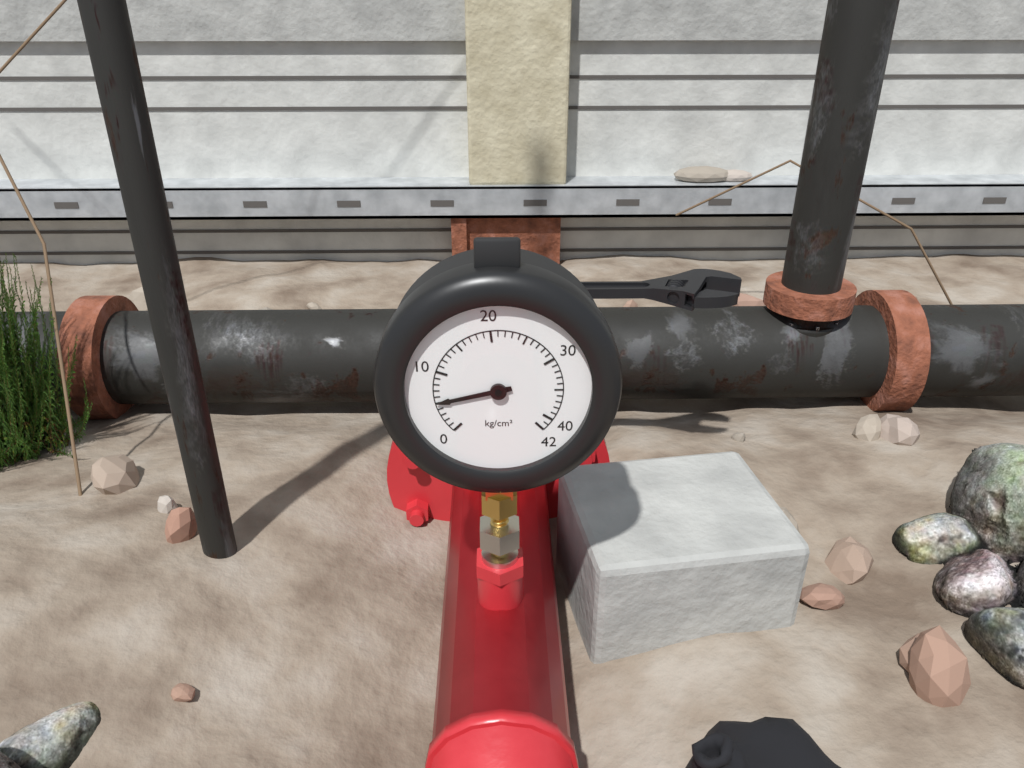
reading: 5 kg/cm²
